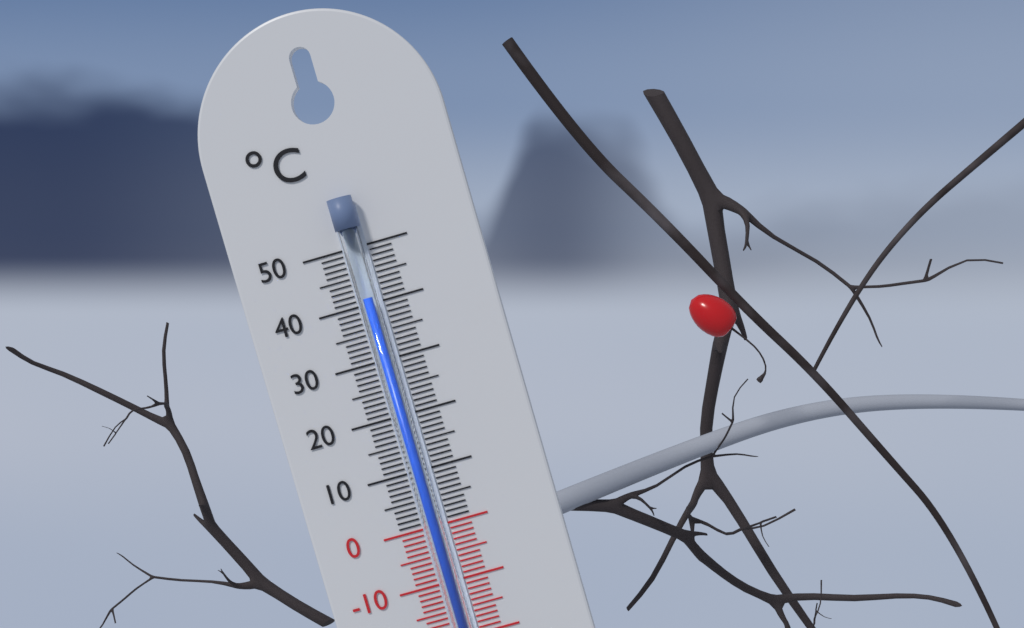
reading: 41 °C
